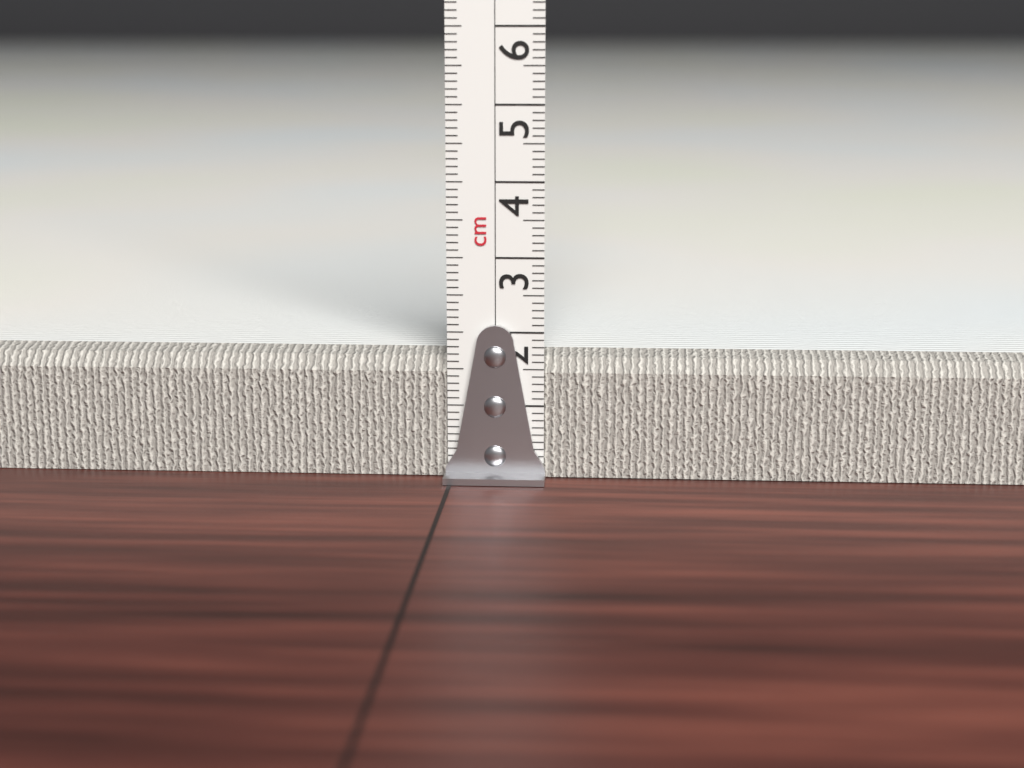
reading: 1.7 cm
